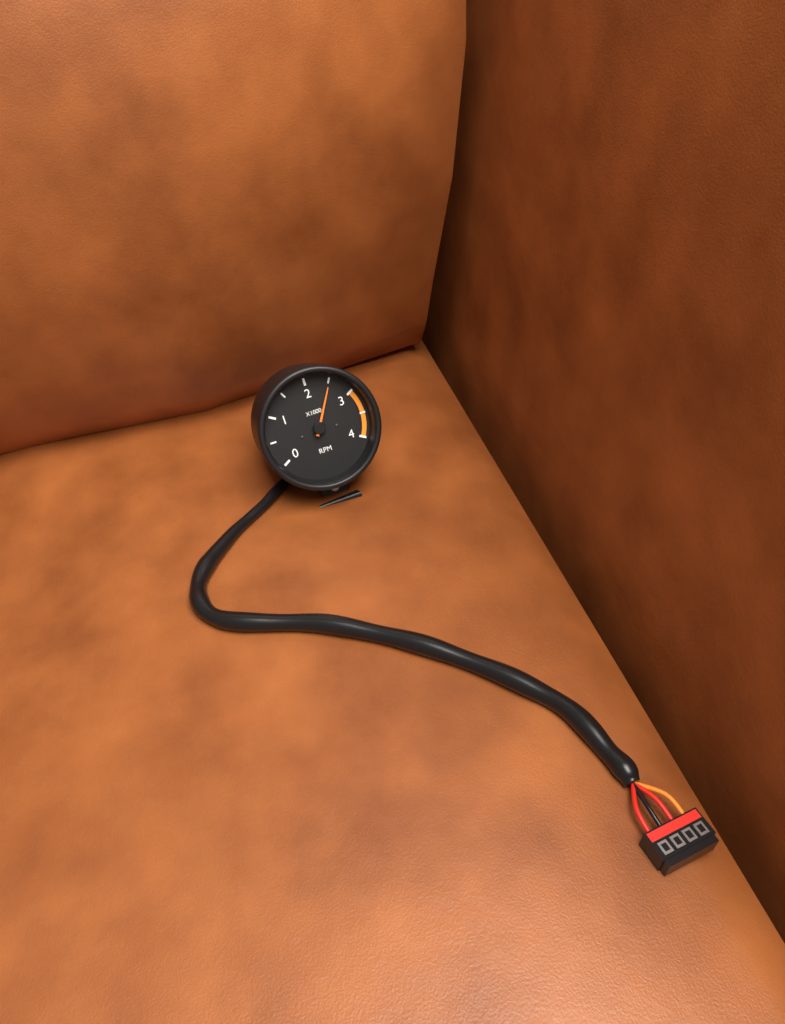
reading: 2500 RPM
